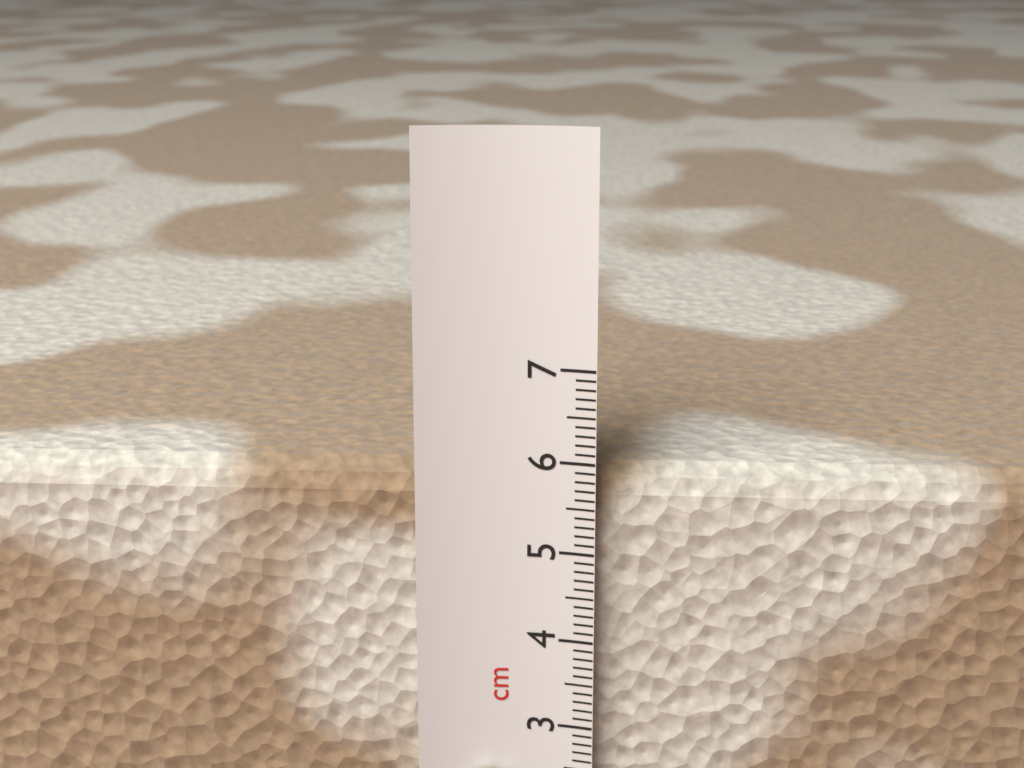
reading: 5.9 cm
